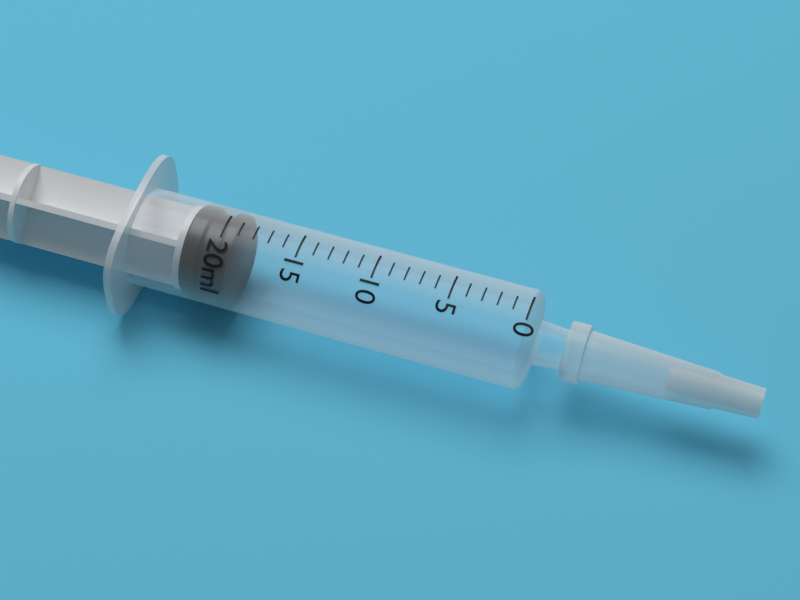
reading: 19 ml
